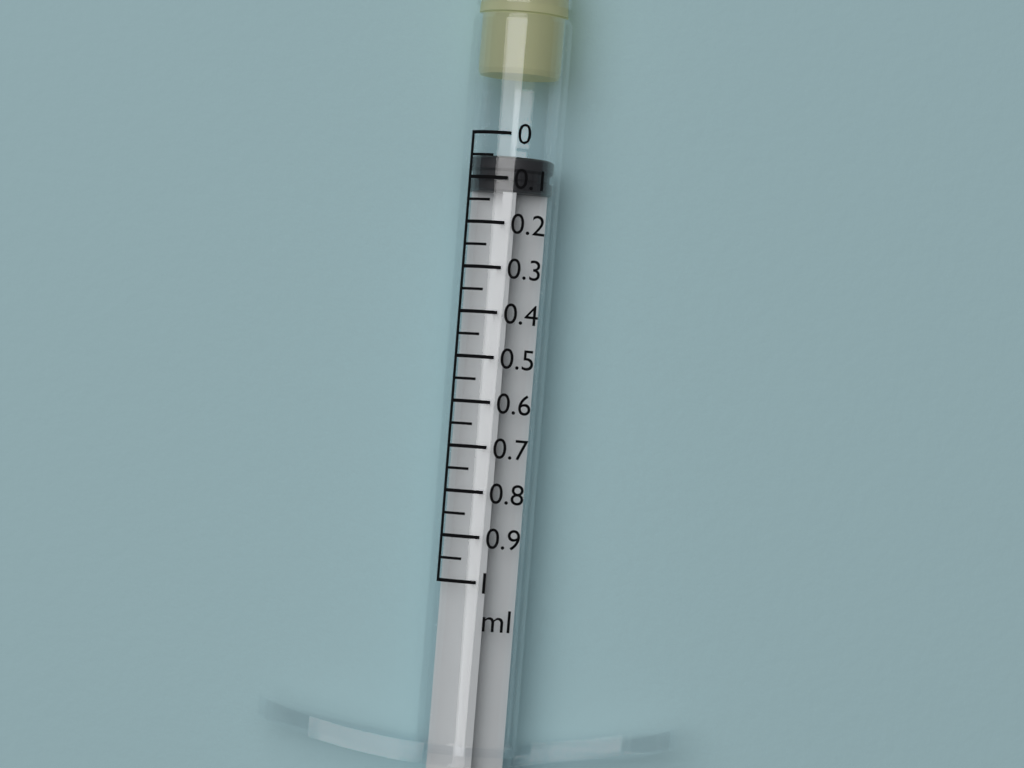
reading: 0.05 ml
